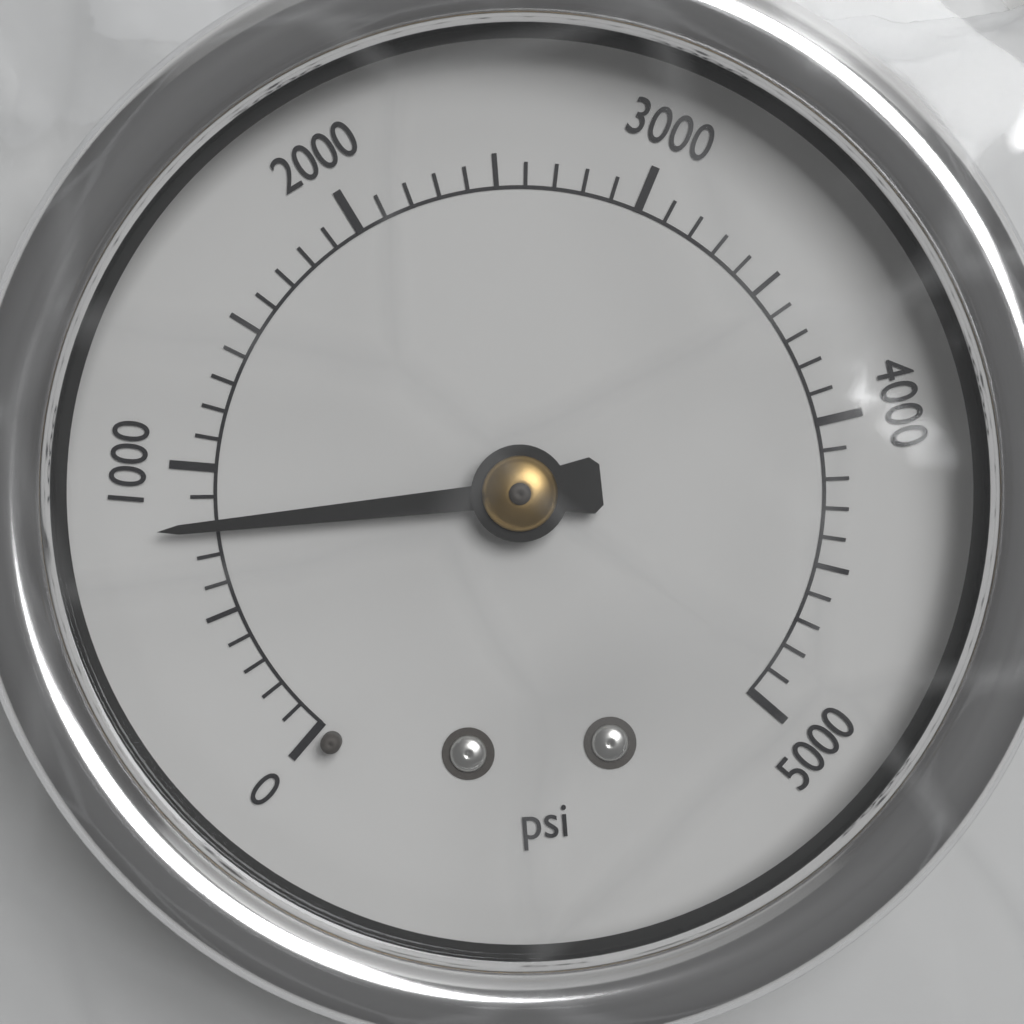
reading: 800 psi
